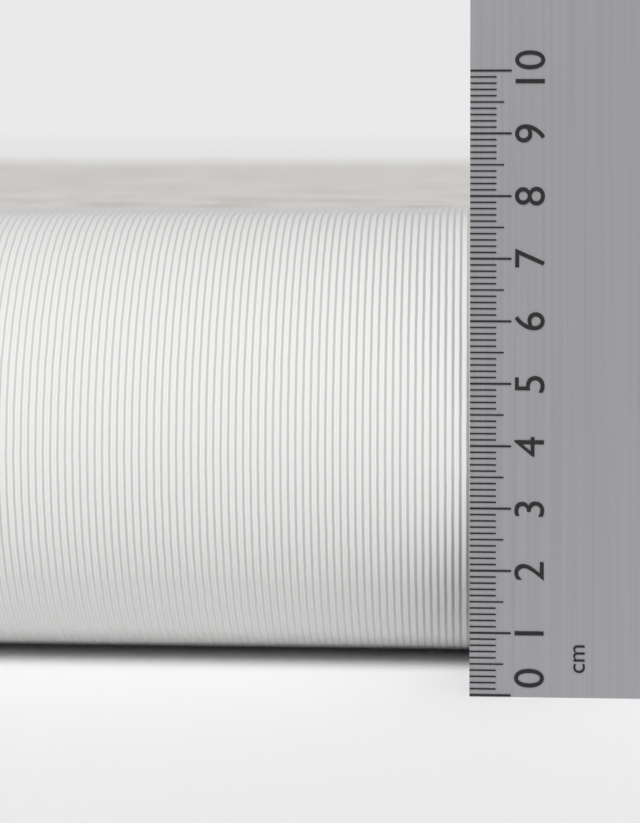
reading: 7.6 cm
